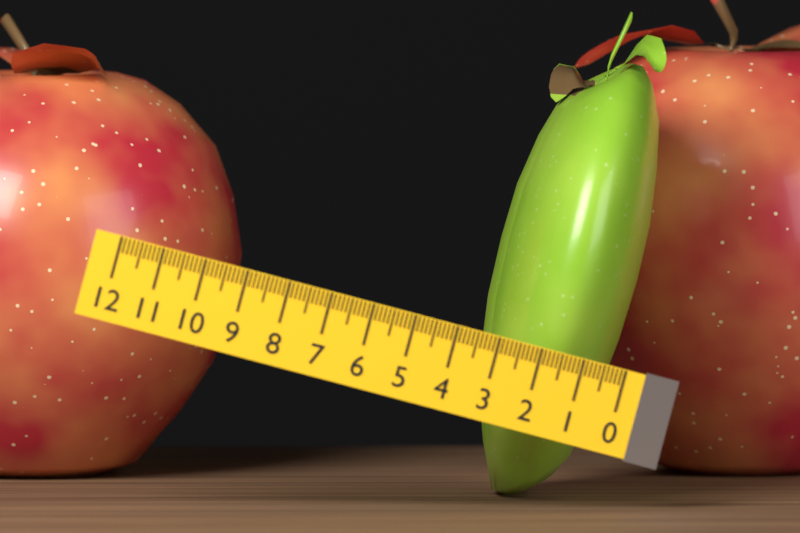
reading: 3.3 (no unit)
